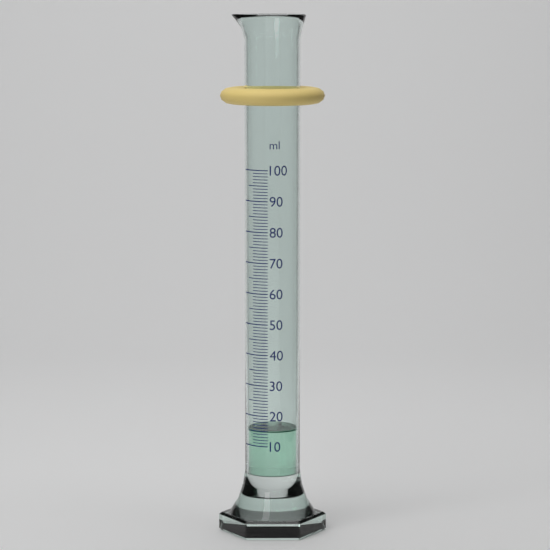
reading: 15 ml
